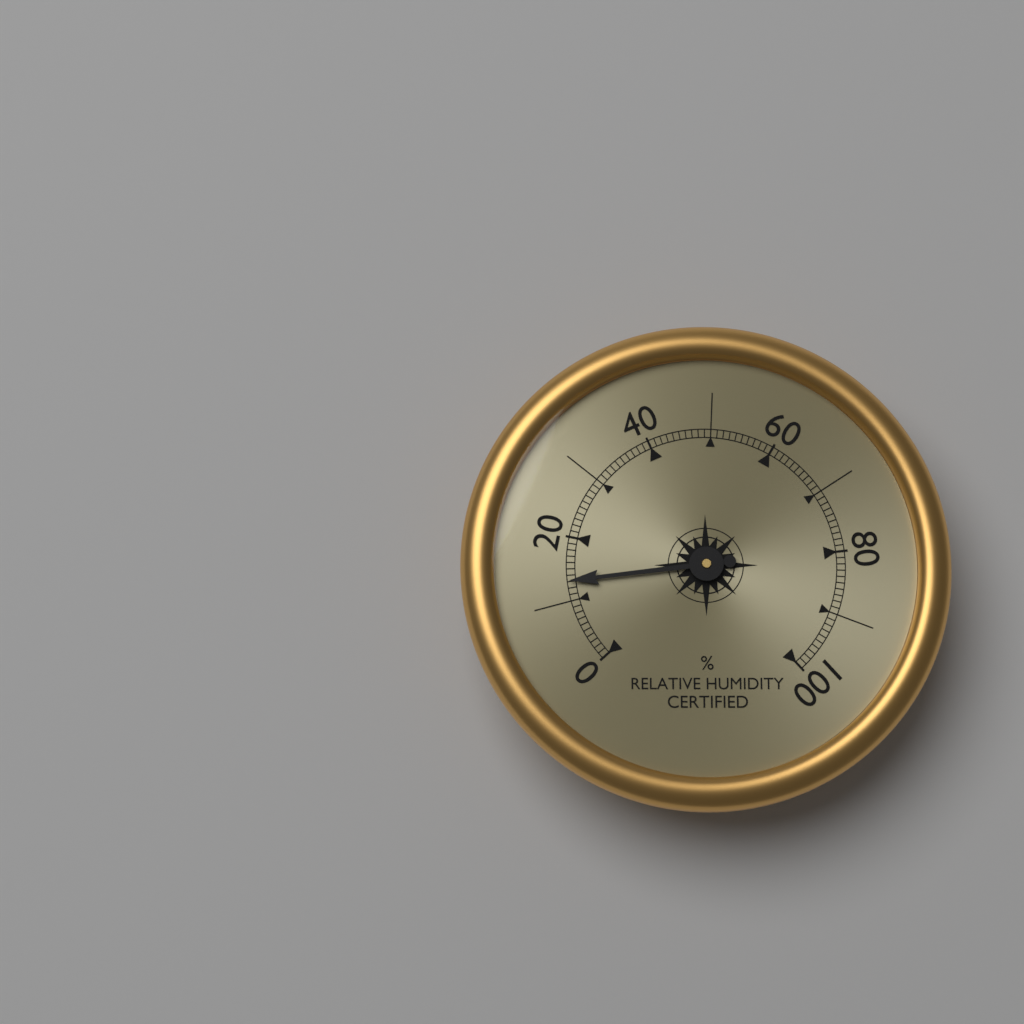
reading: 13 %
